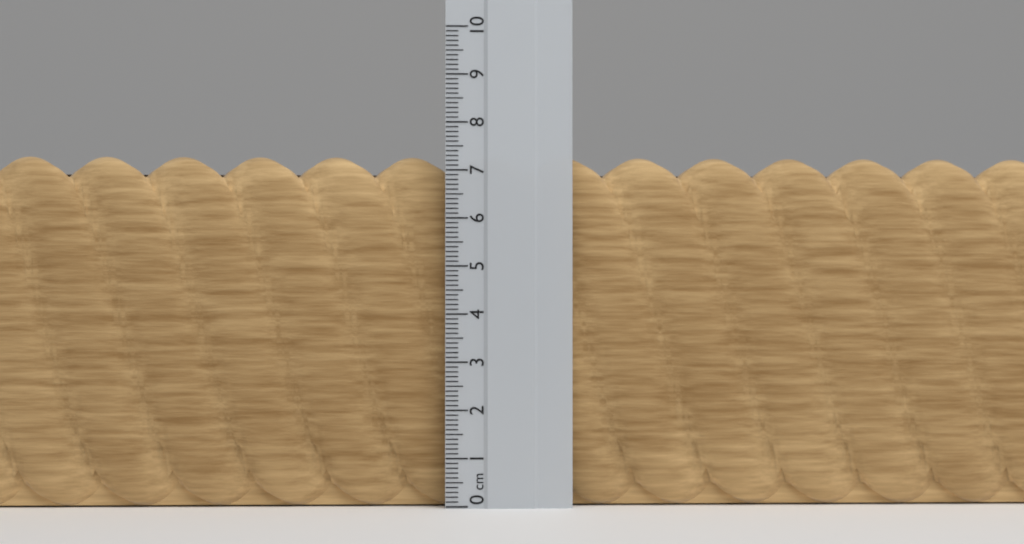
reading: 7.3 cm
